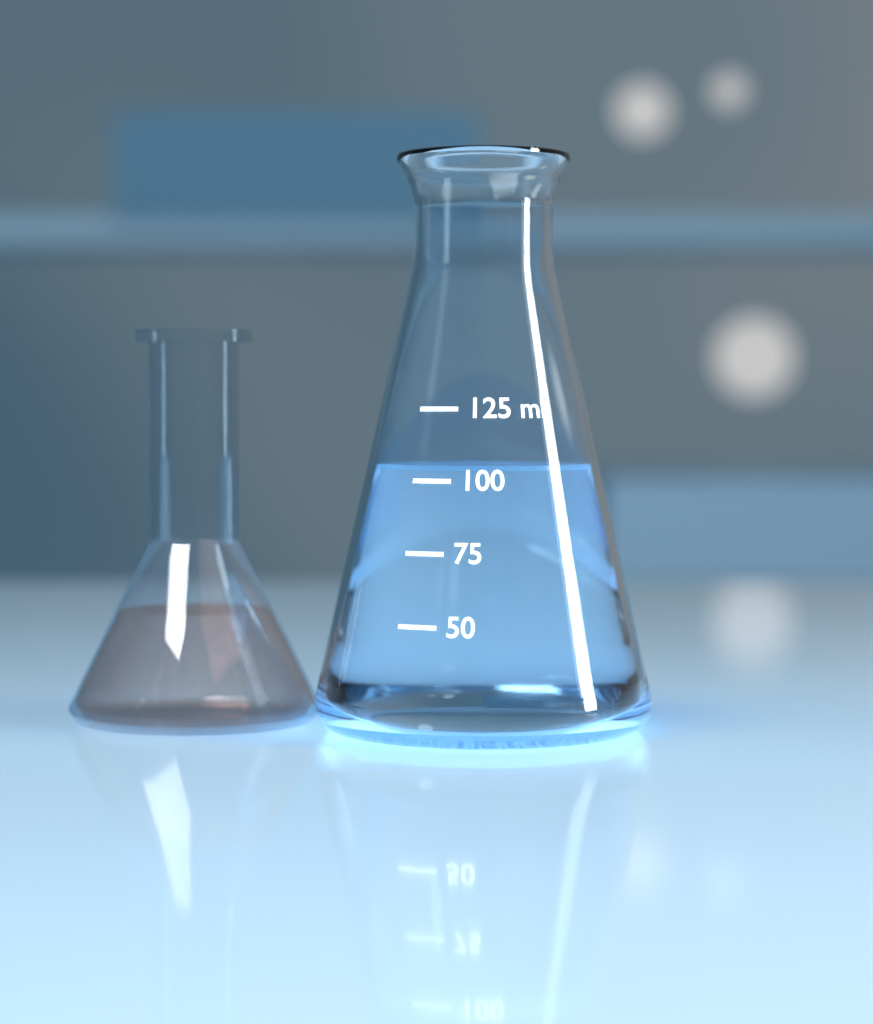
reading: 105 ml
